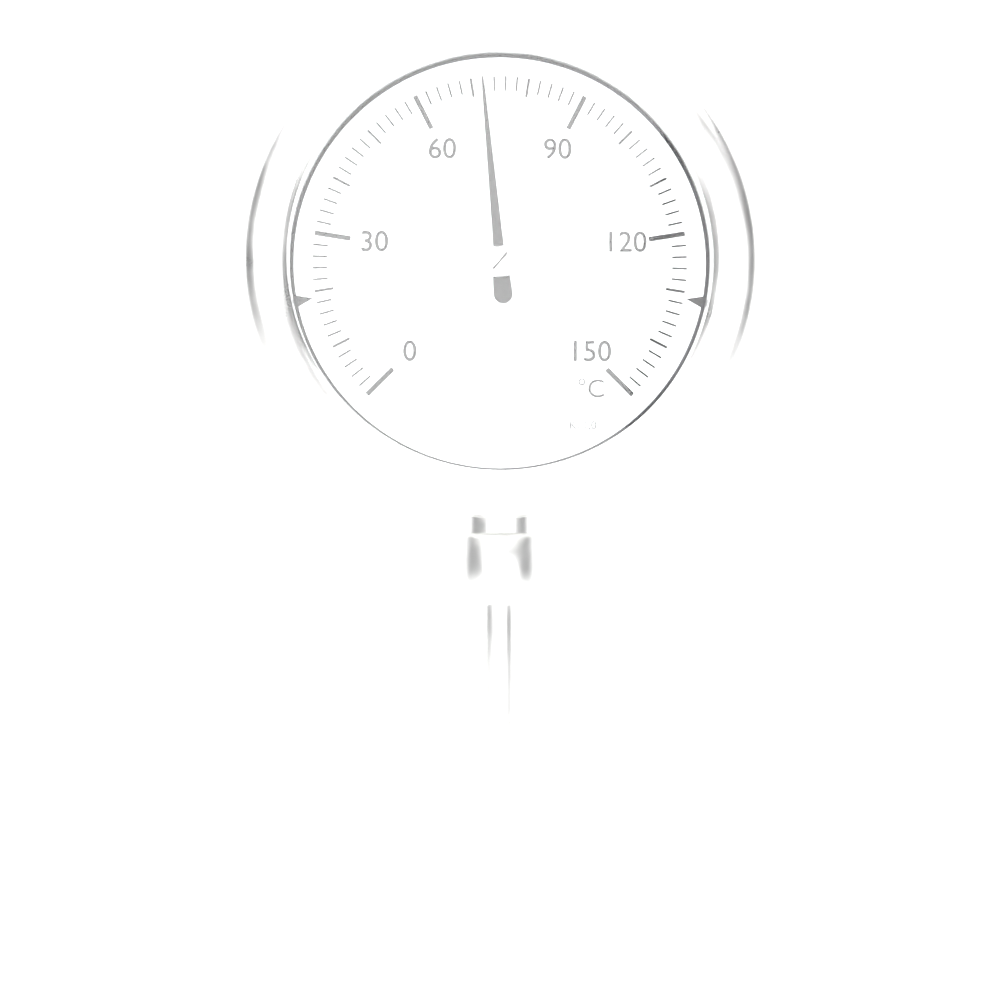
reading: 72 °C
